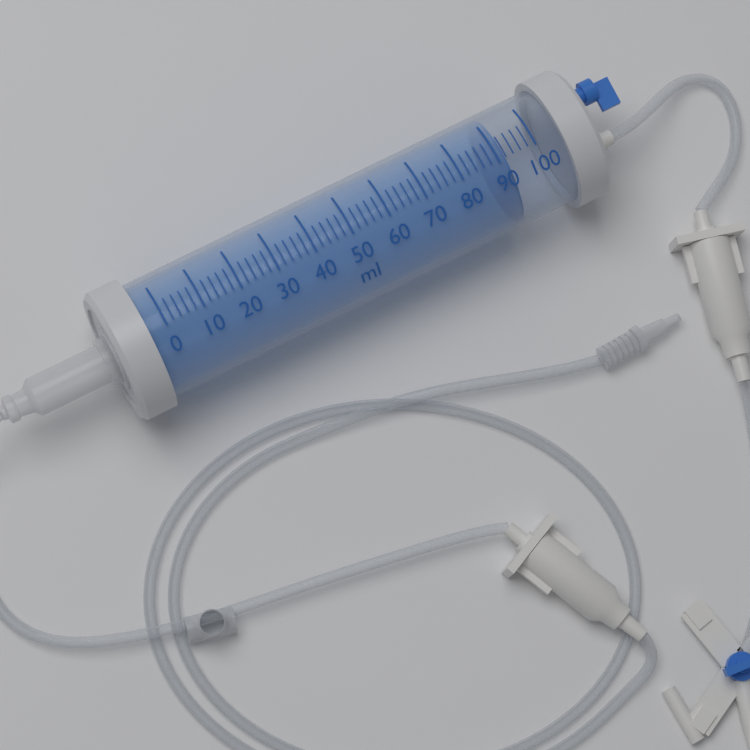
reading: 92 ml
